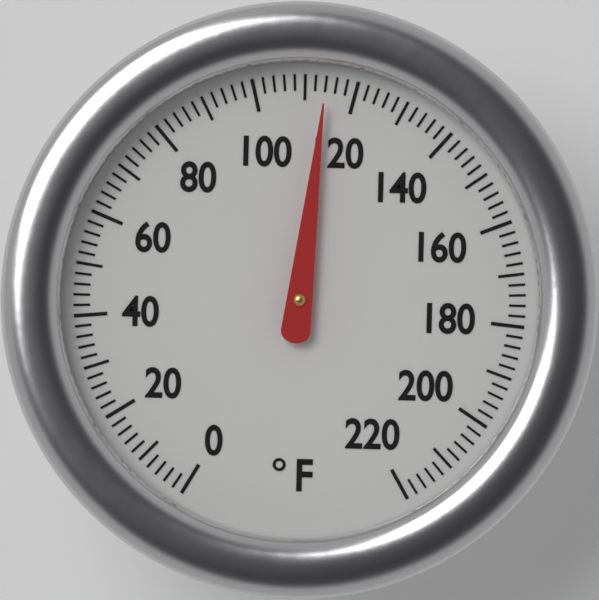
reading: 114 °F
